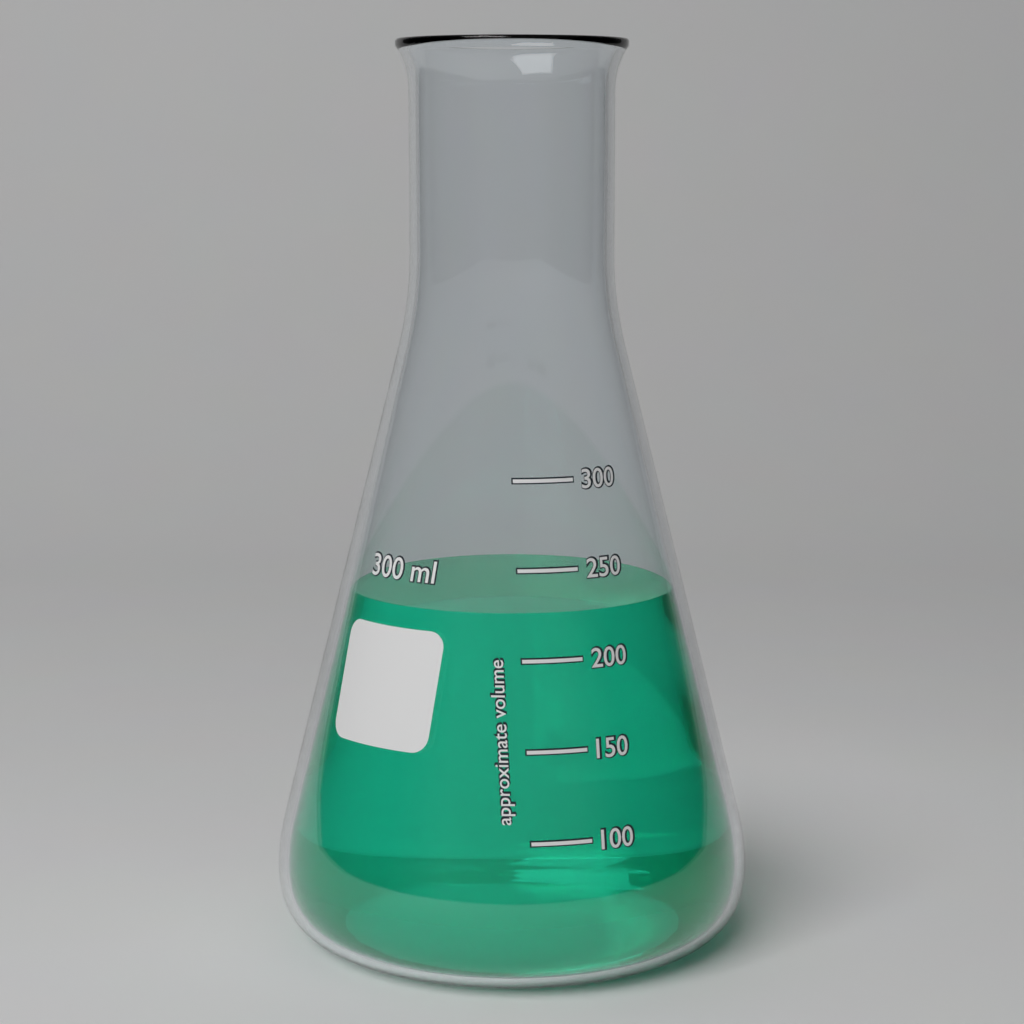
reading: 225 ml
